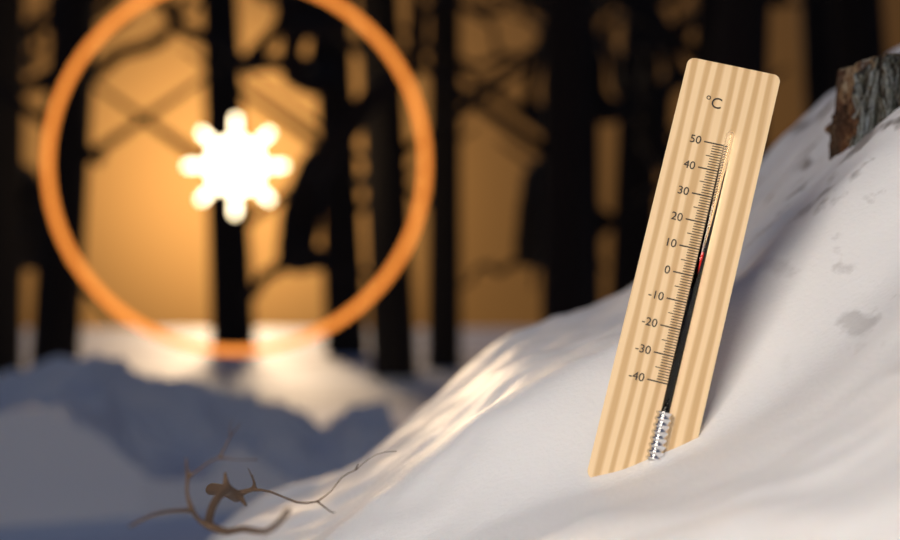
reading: 9 °C
